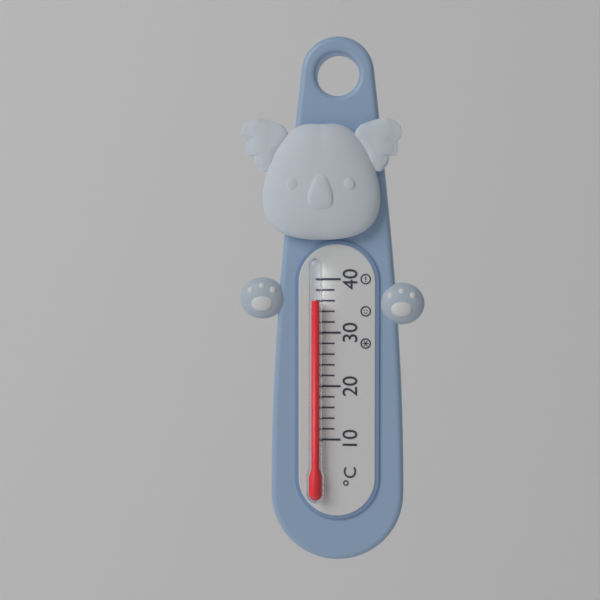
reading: 36 °C
